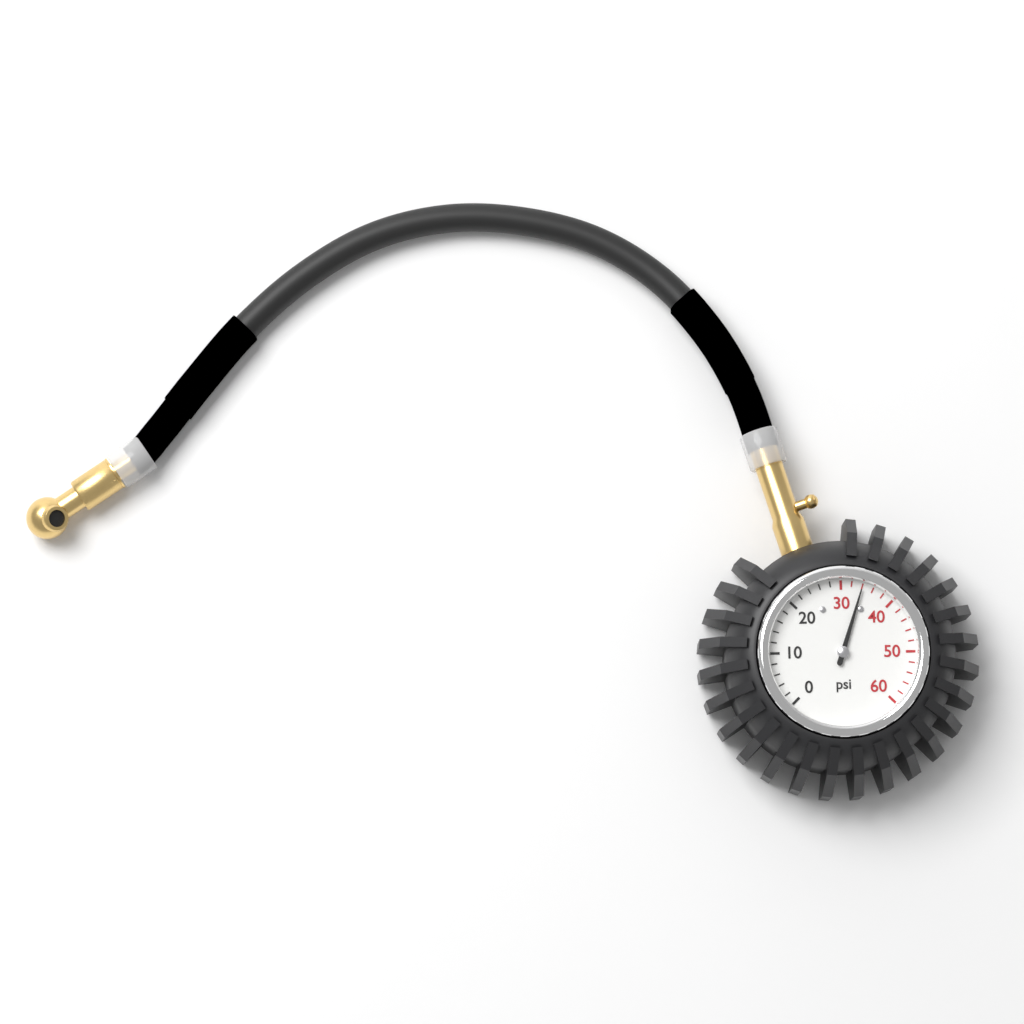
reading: 34 psi
